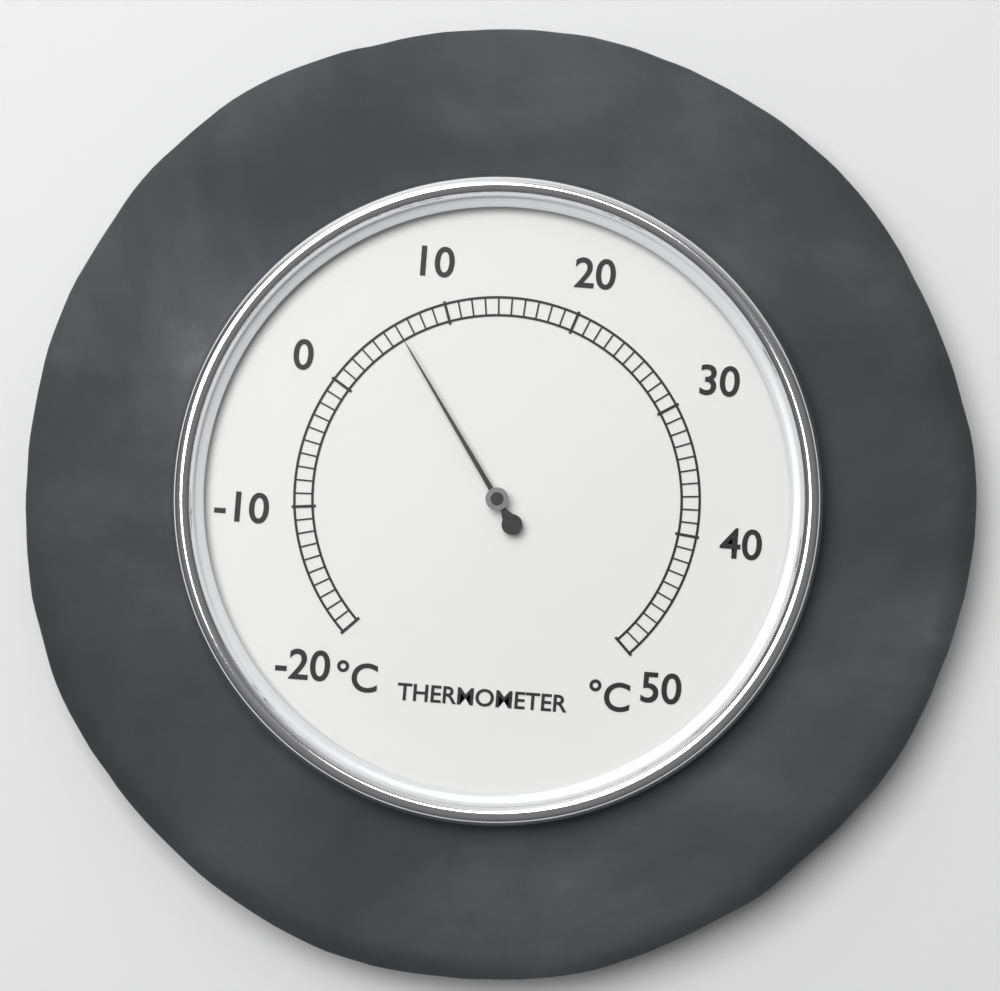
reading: 6 °C
